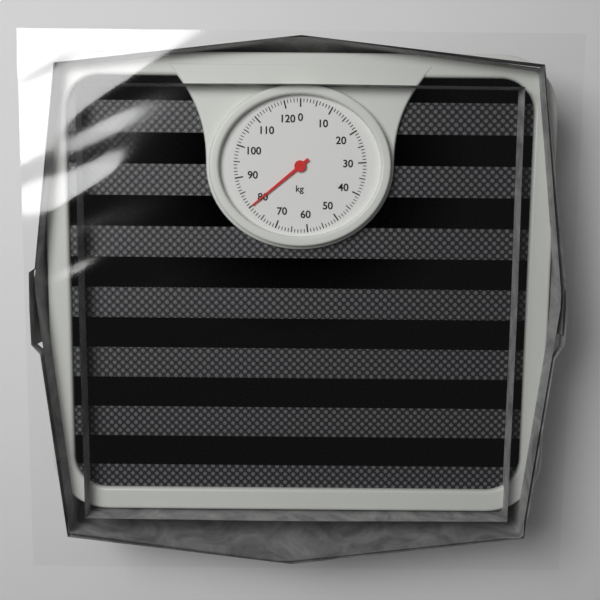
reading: 80 kg
